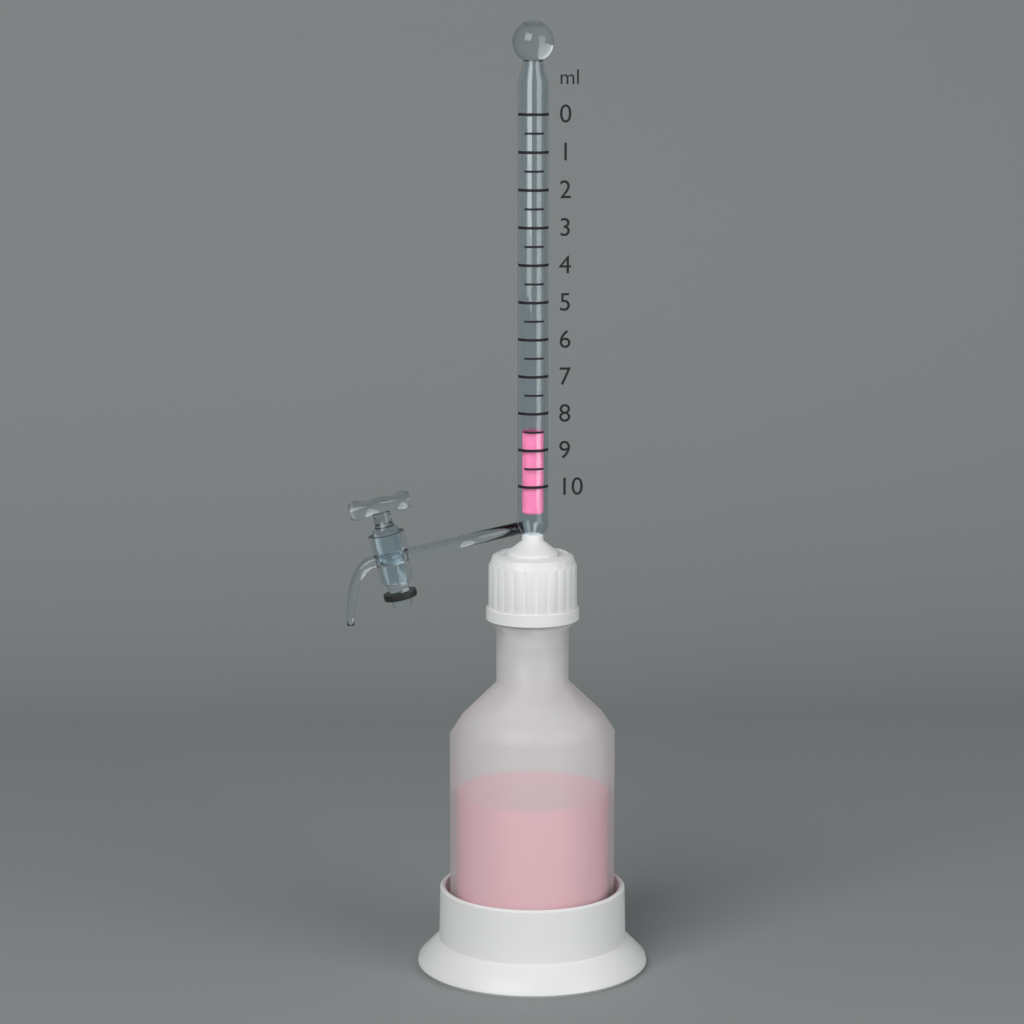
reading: 8.5 ml
